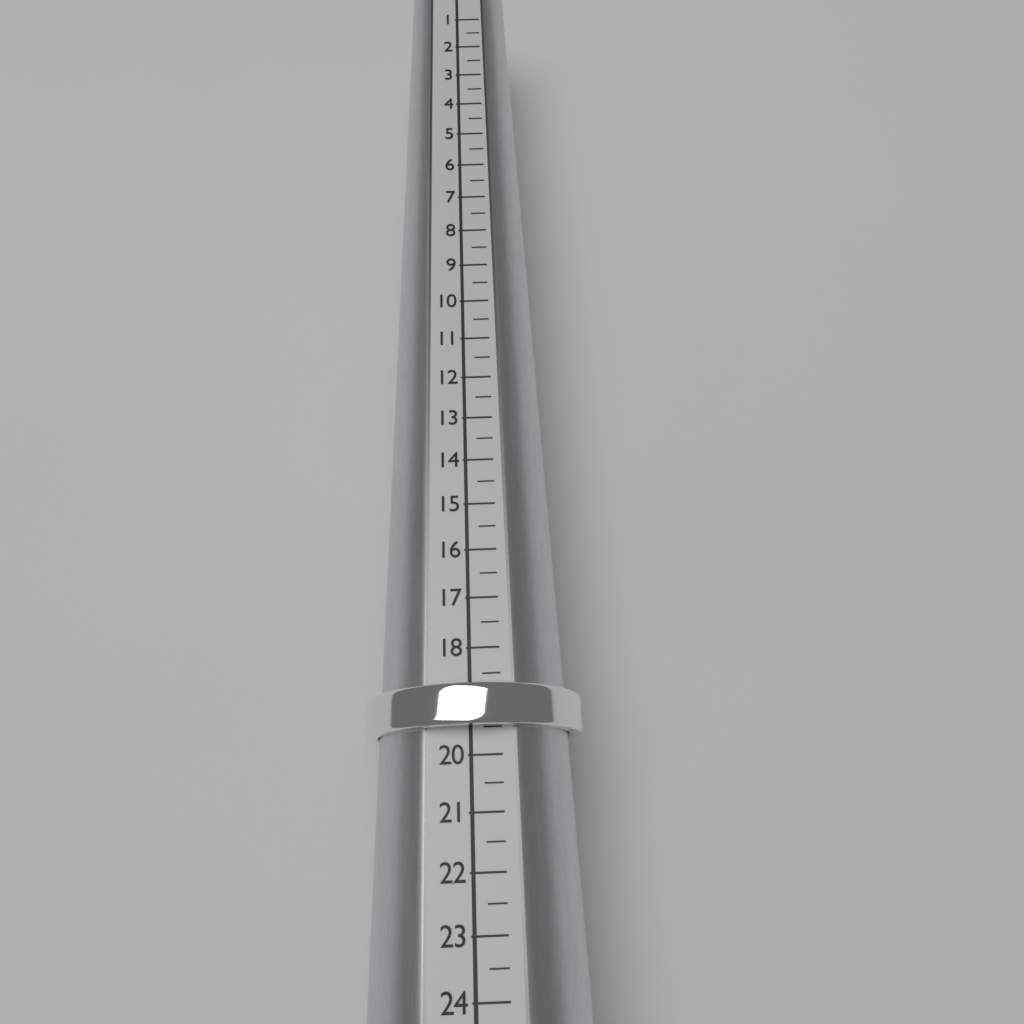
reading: 19.5 (no unit)
